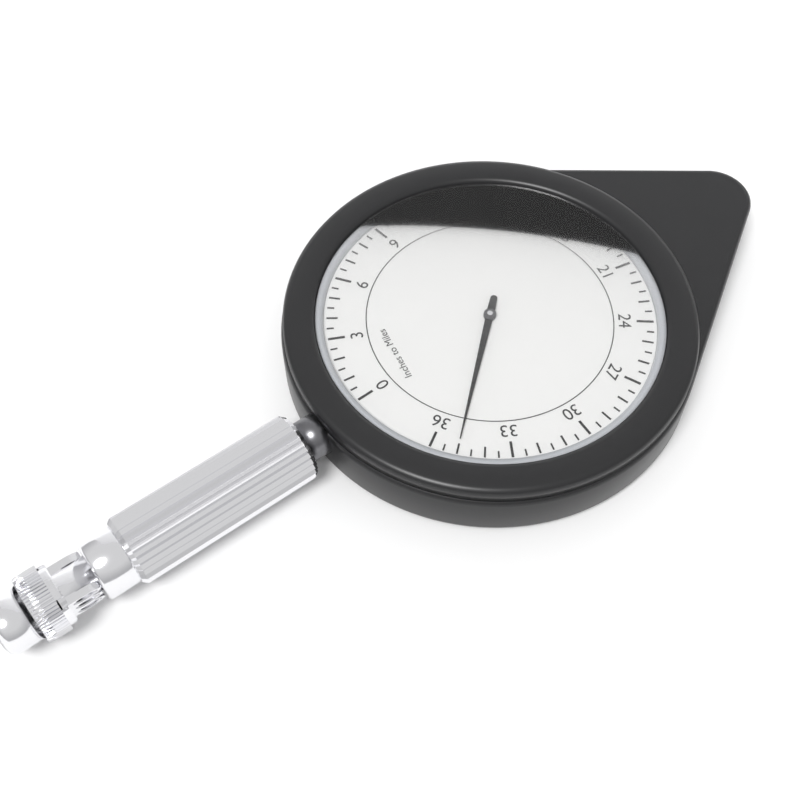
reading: 35.0 miles
